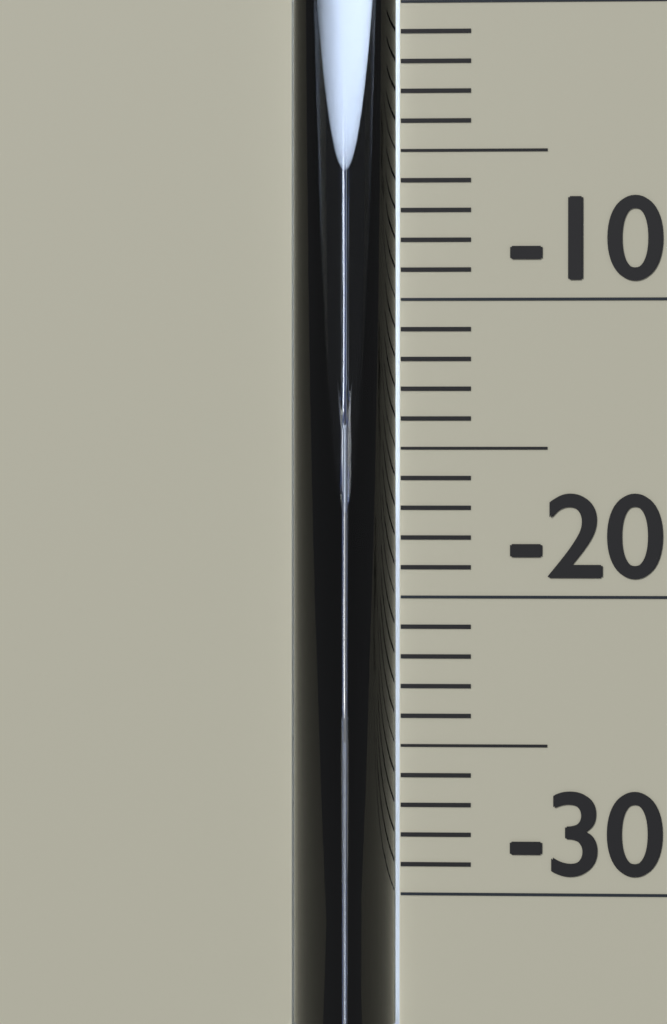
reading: -17 °C
